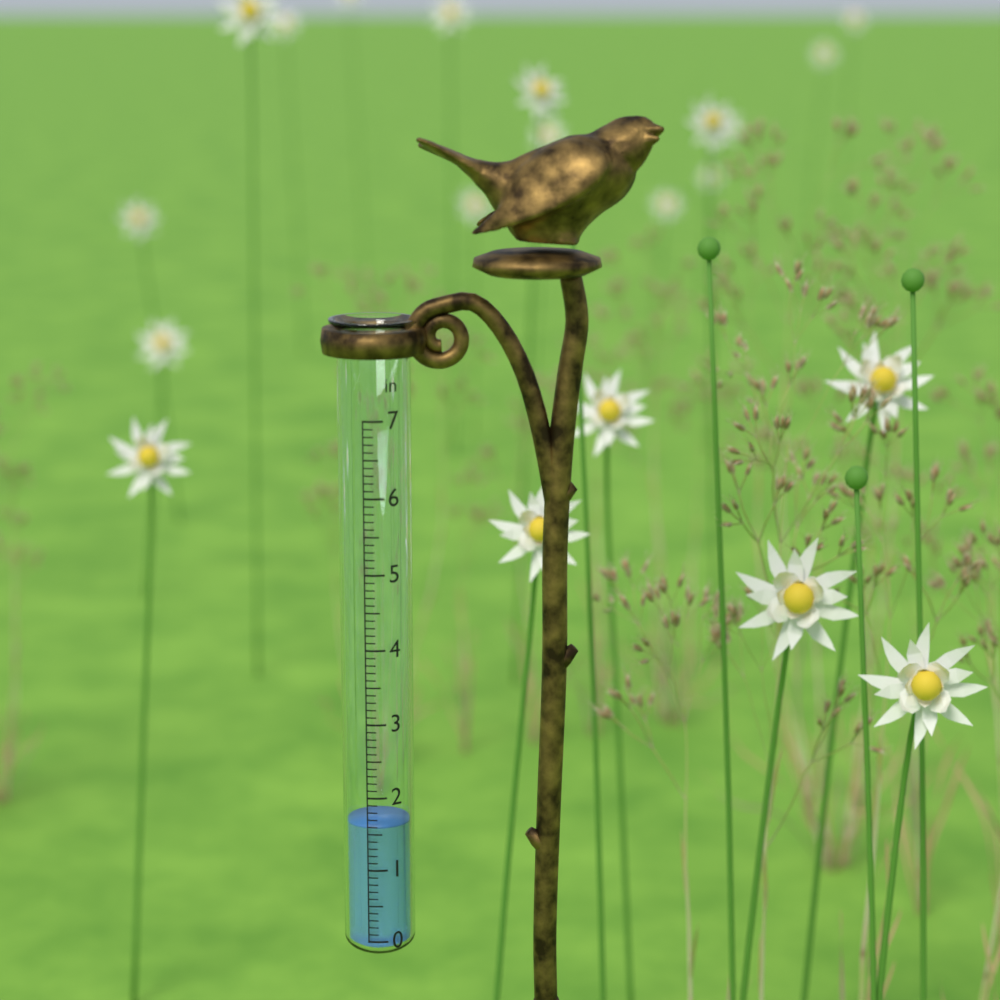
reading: 1.6 in
